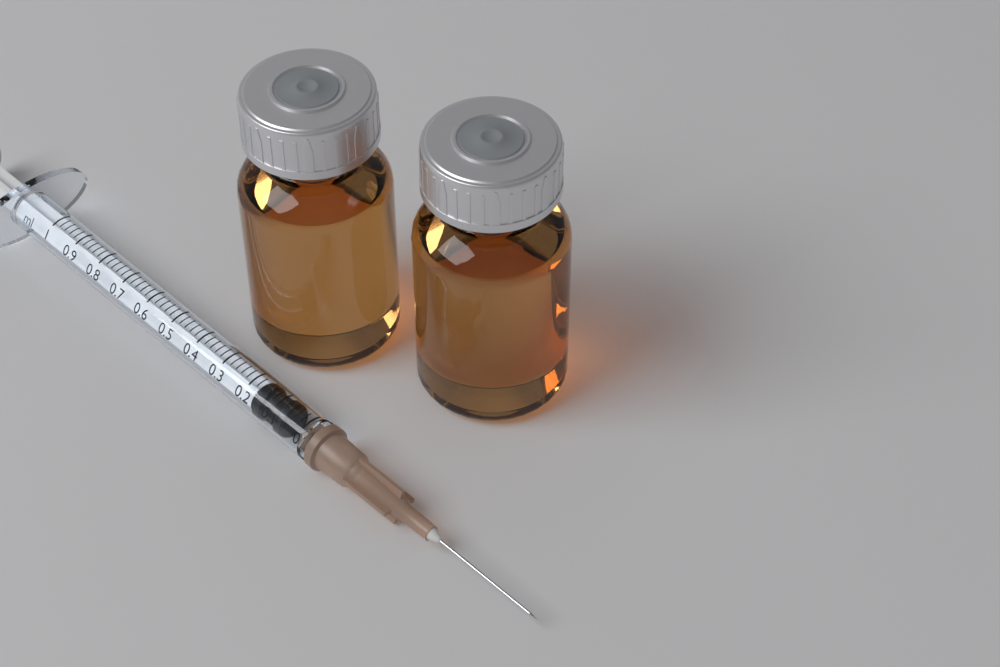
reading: 0.06 ml
